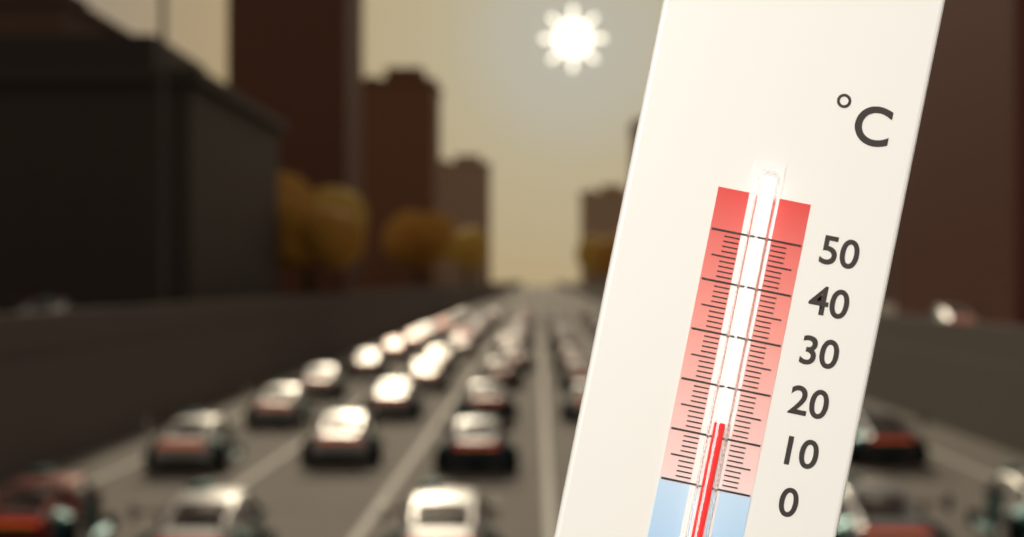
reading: 13 °C
